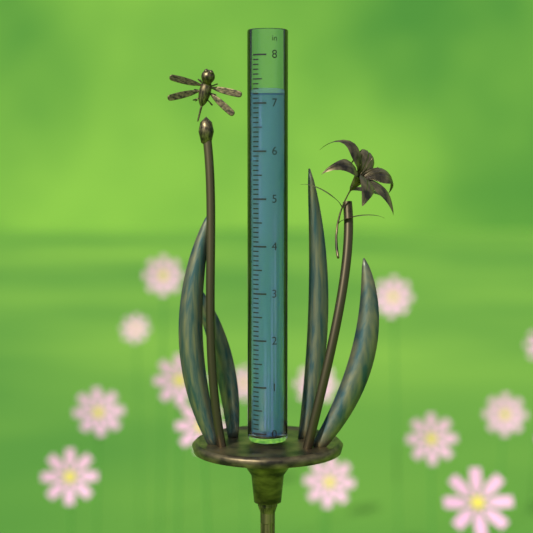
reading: 7.2 in
